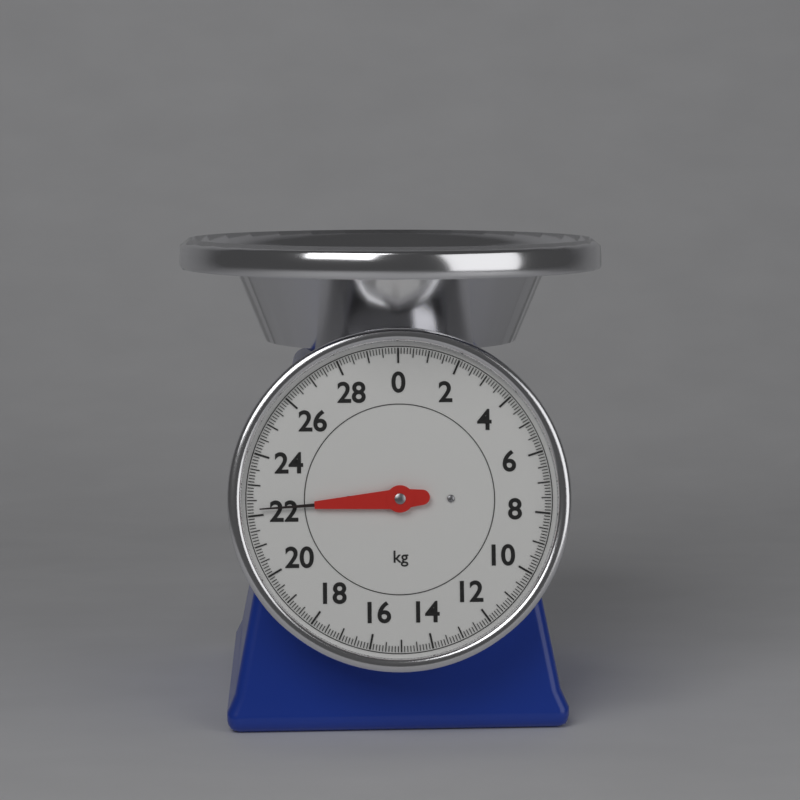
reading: 22.2 kg
